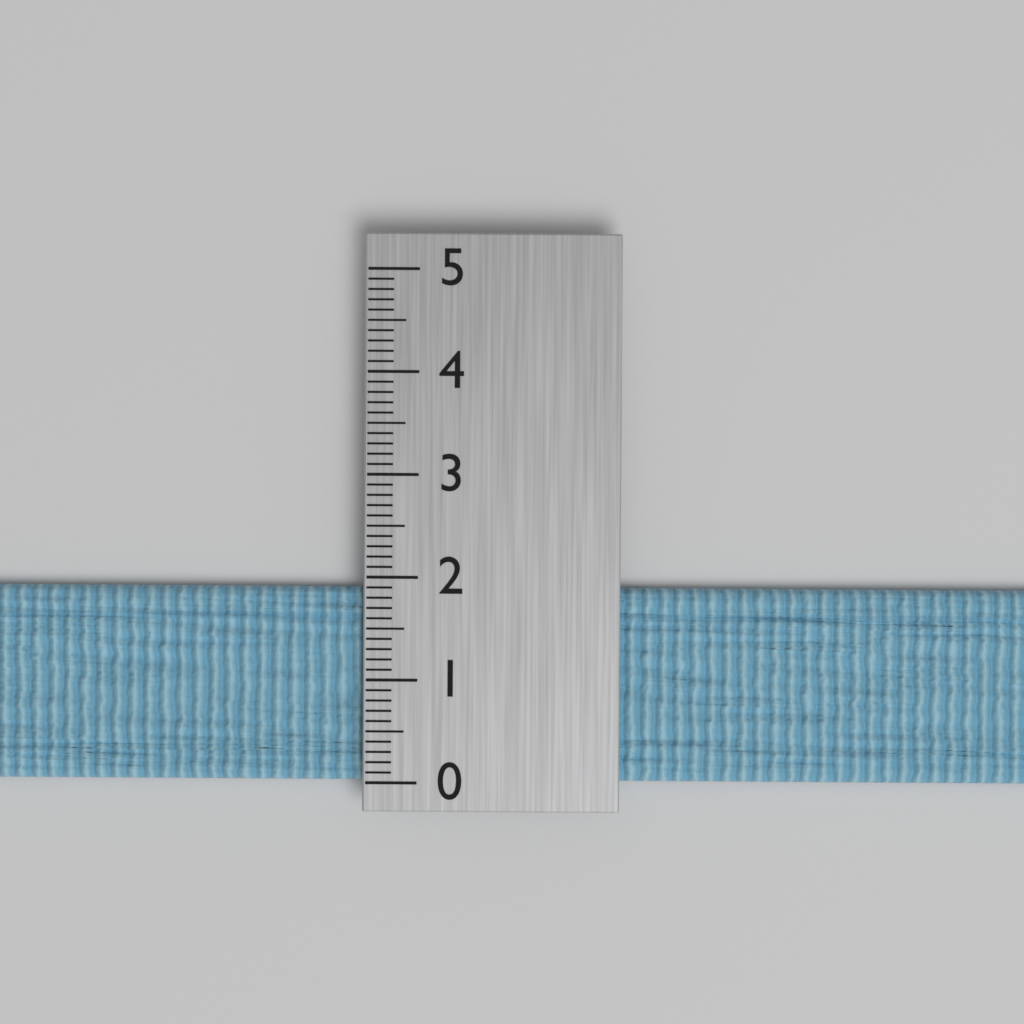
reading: 1.9 (no unit)
